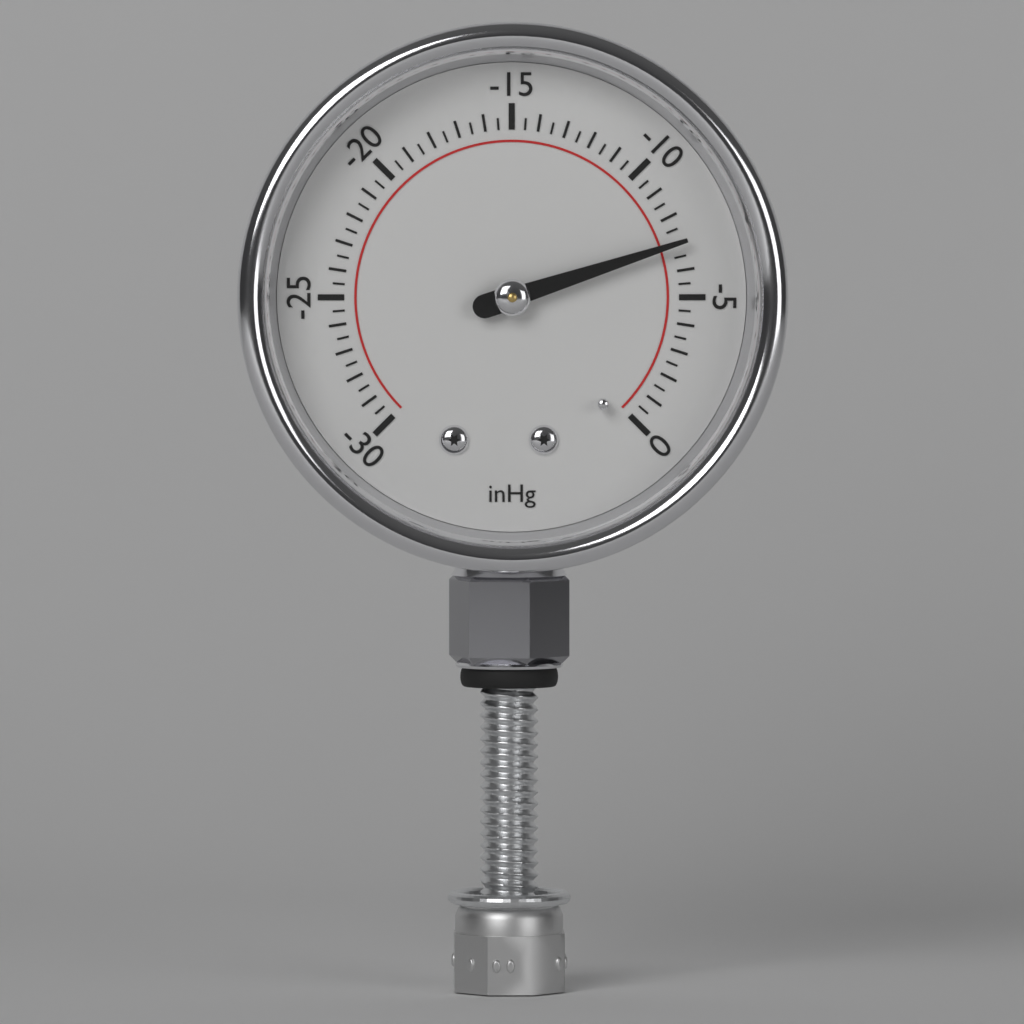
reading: -7.0 inHg
